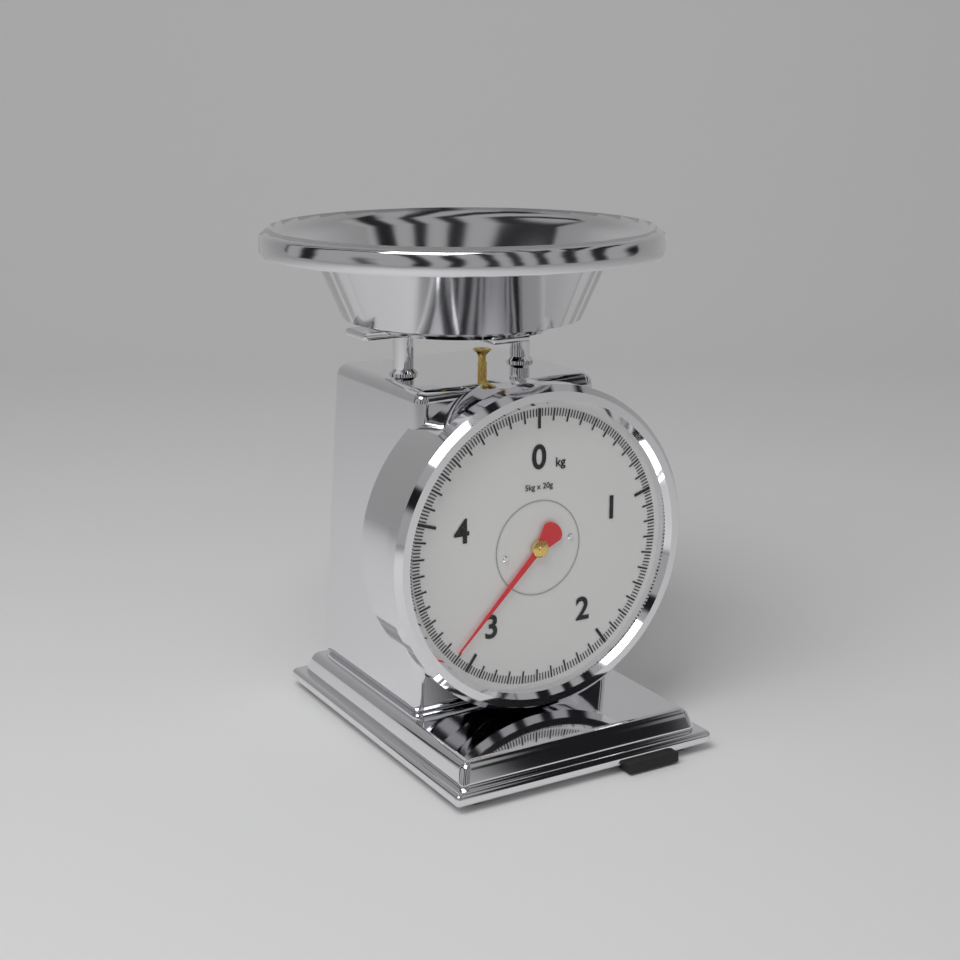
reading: 3.12 kg
